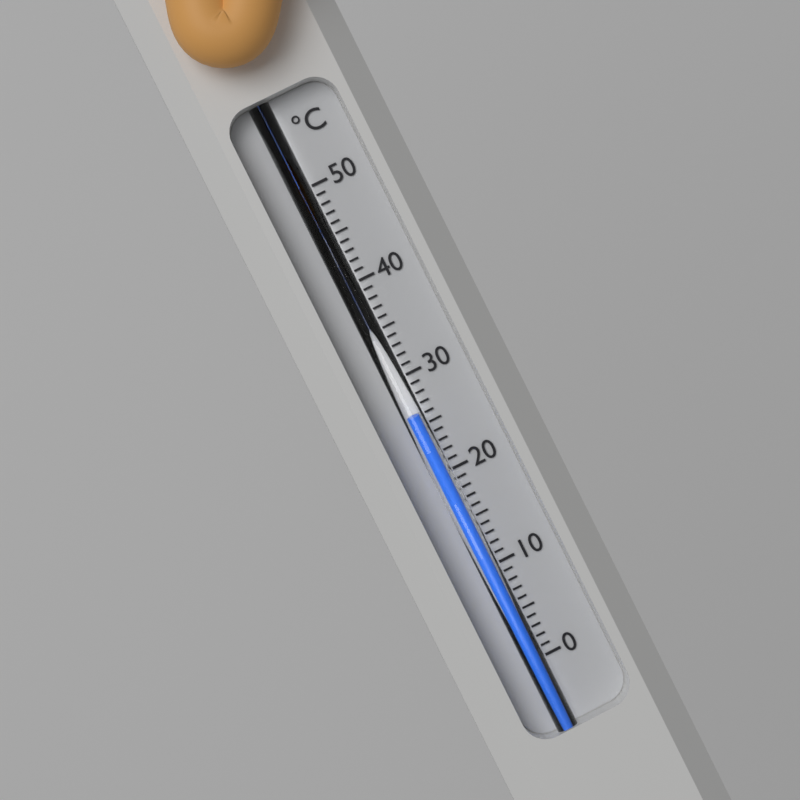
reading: 26 °C
